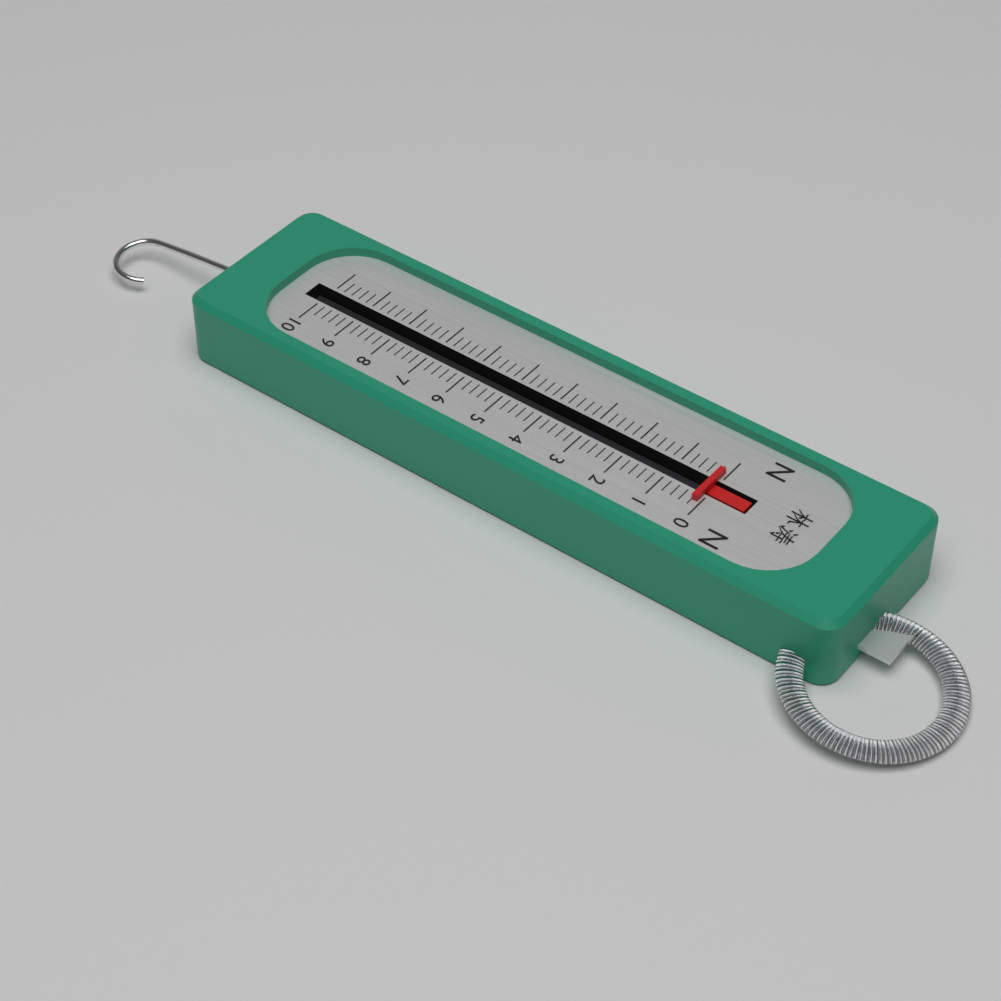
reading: 0.2 N
